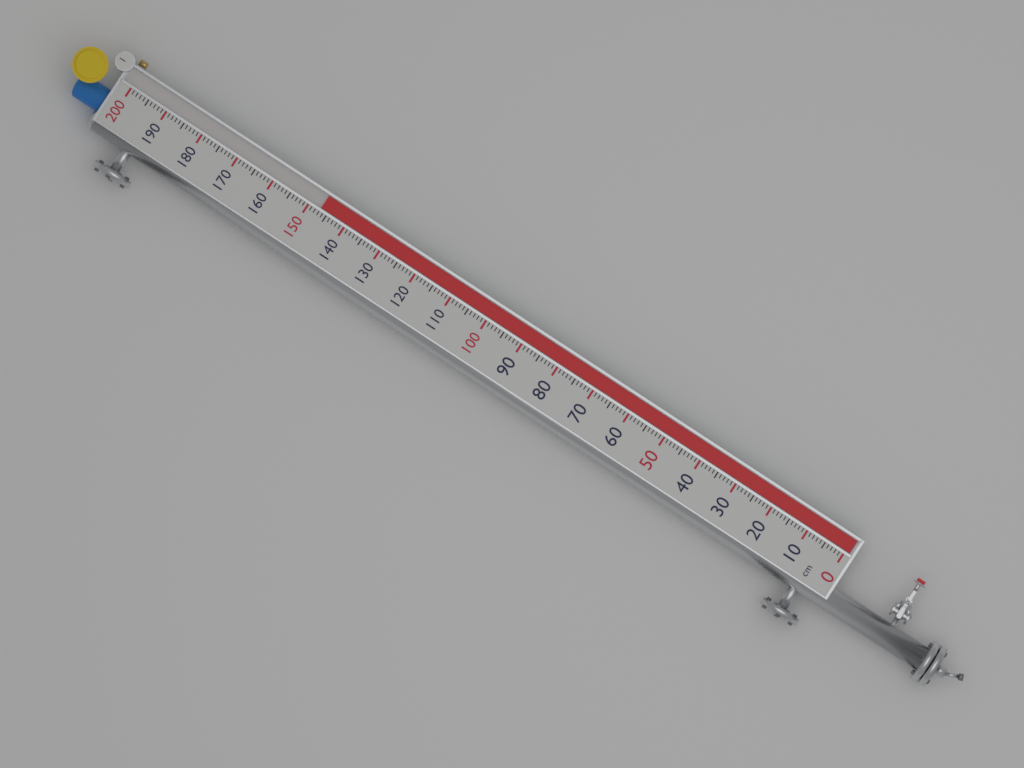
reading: 147 cm
